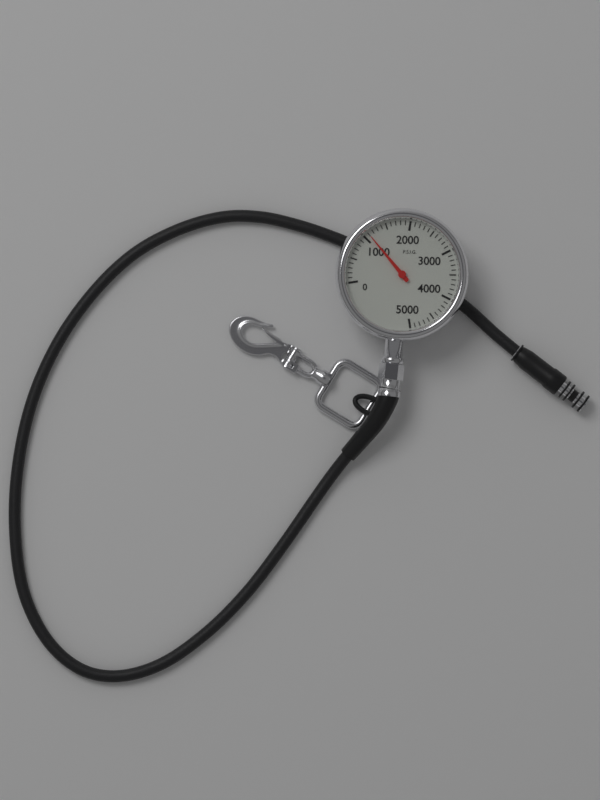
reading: 1100 psi
